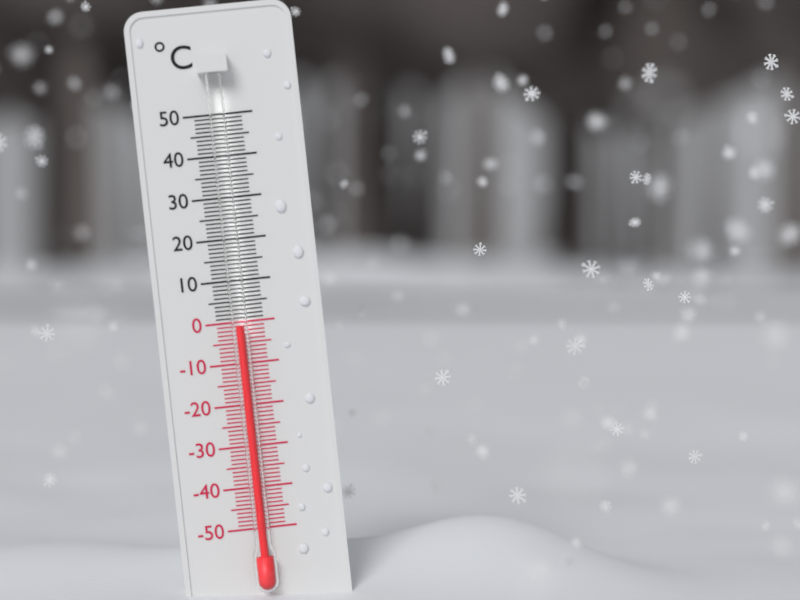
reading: -1 °C
